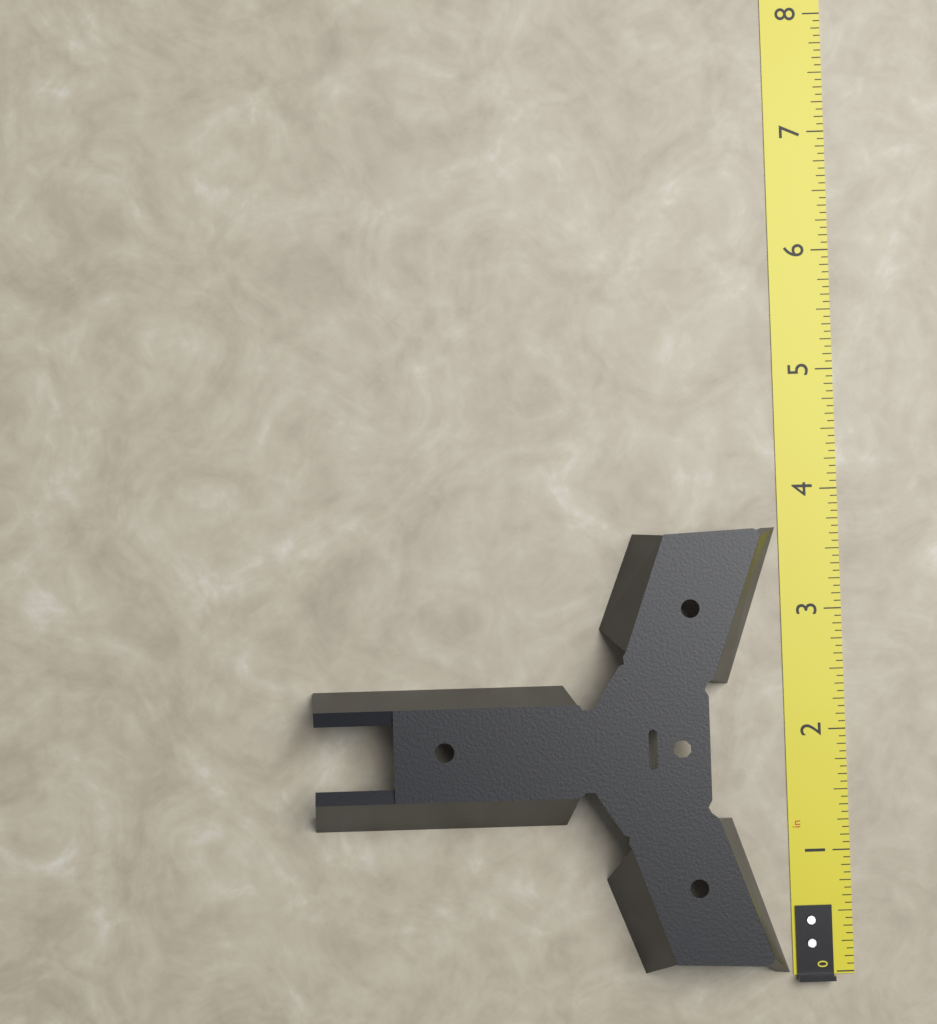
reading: 3.6875 in
